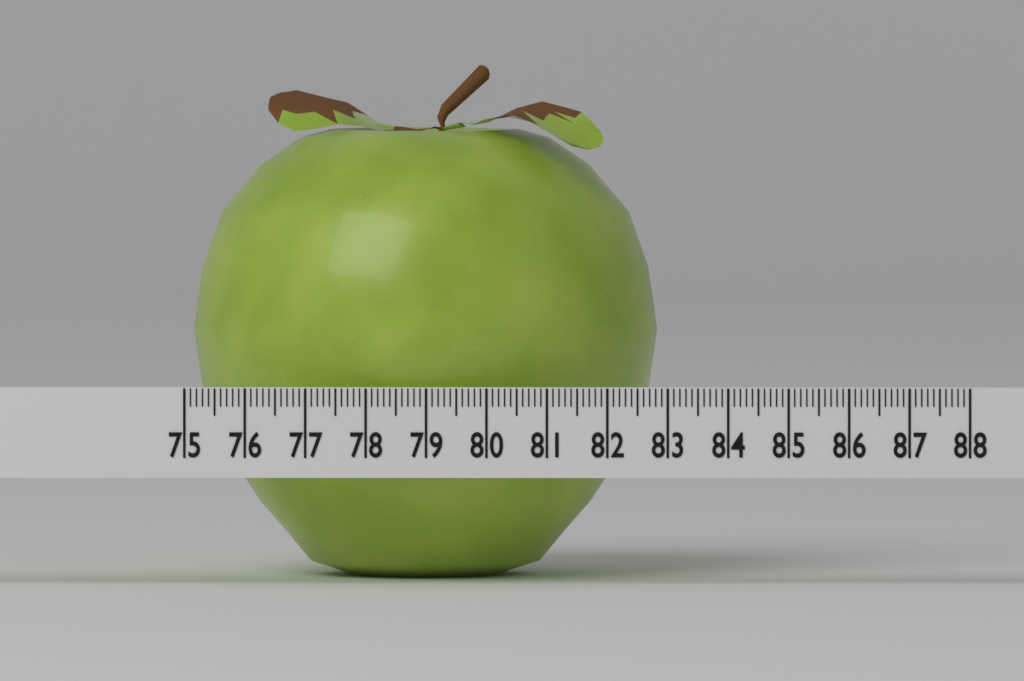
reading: 82.8 (no unit)
